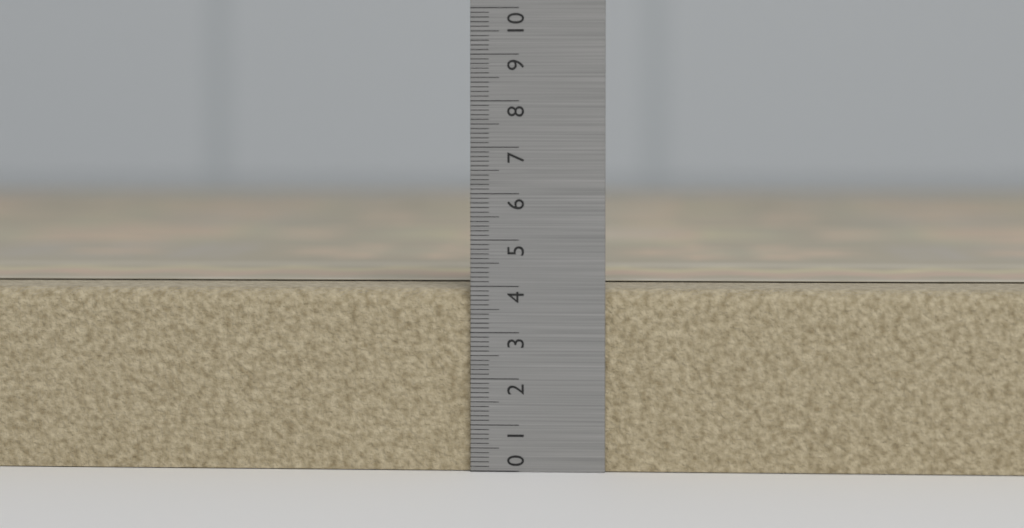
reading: 4.0 (no unit)
